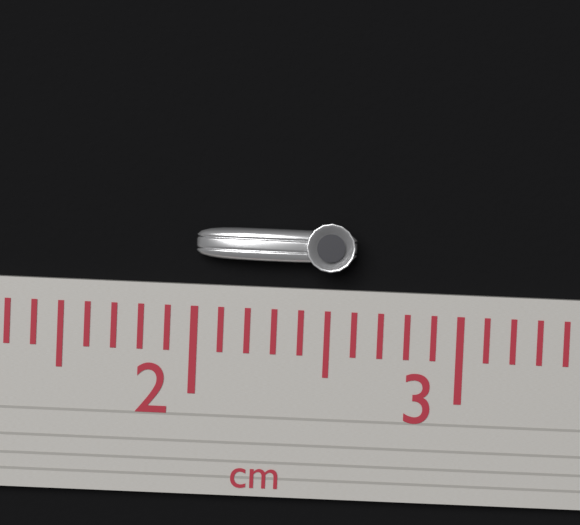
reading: 2.6 cm
